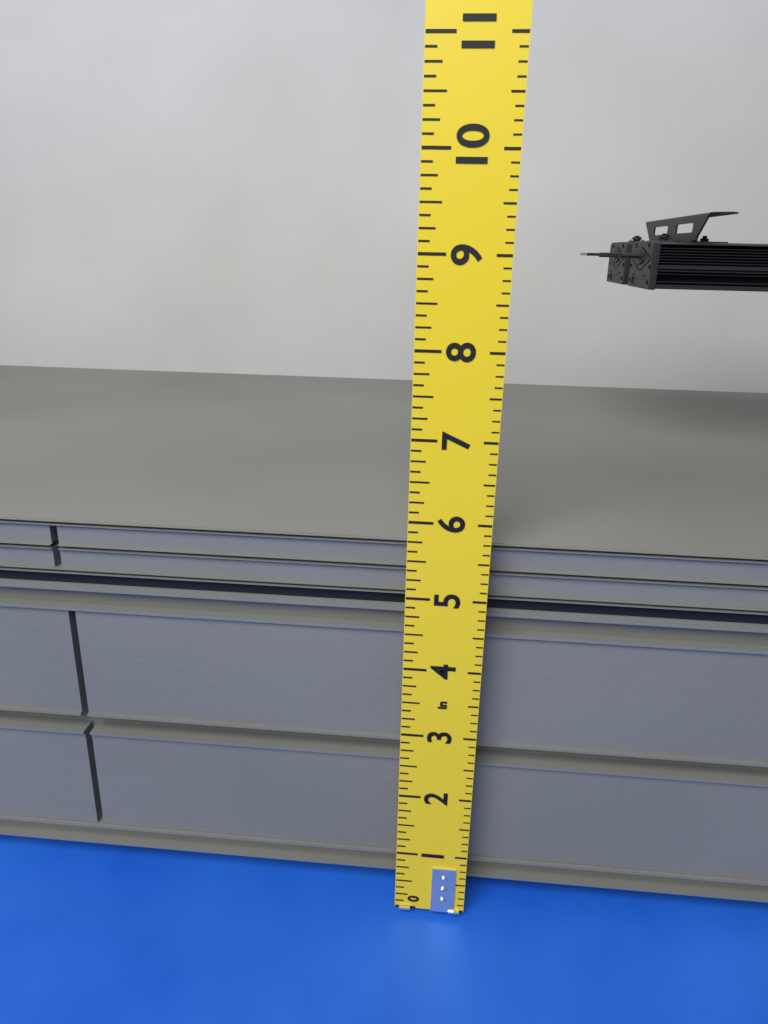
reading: 5.625 in
